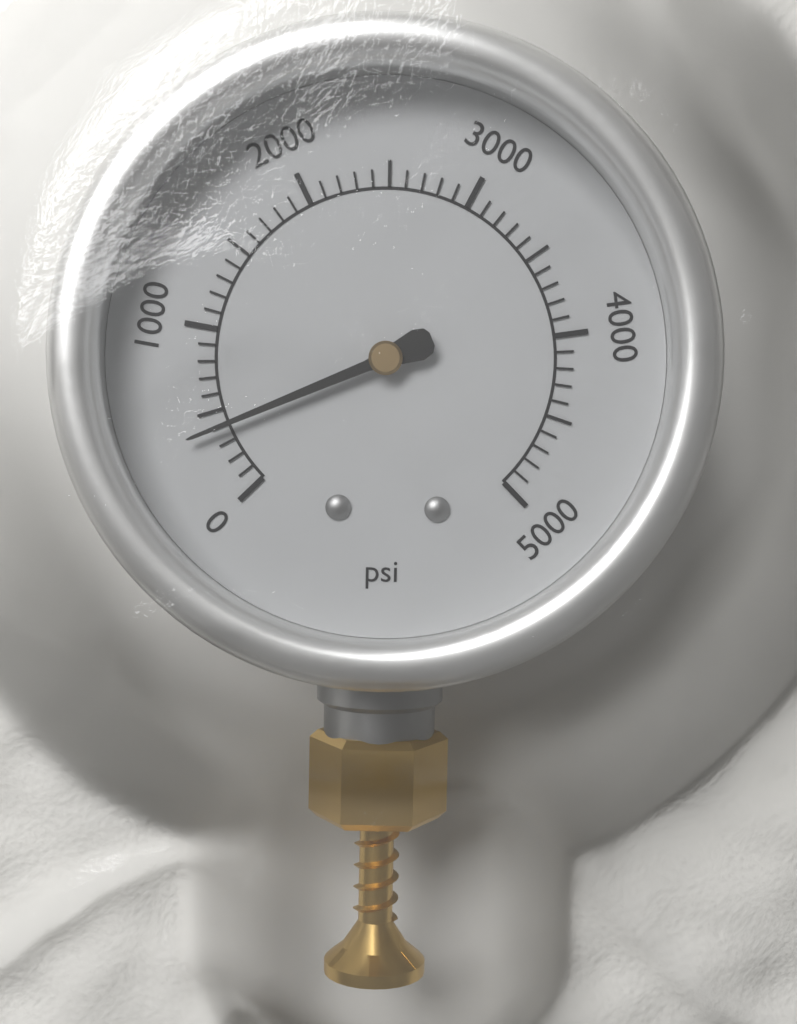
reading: 400 psi
